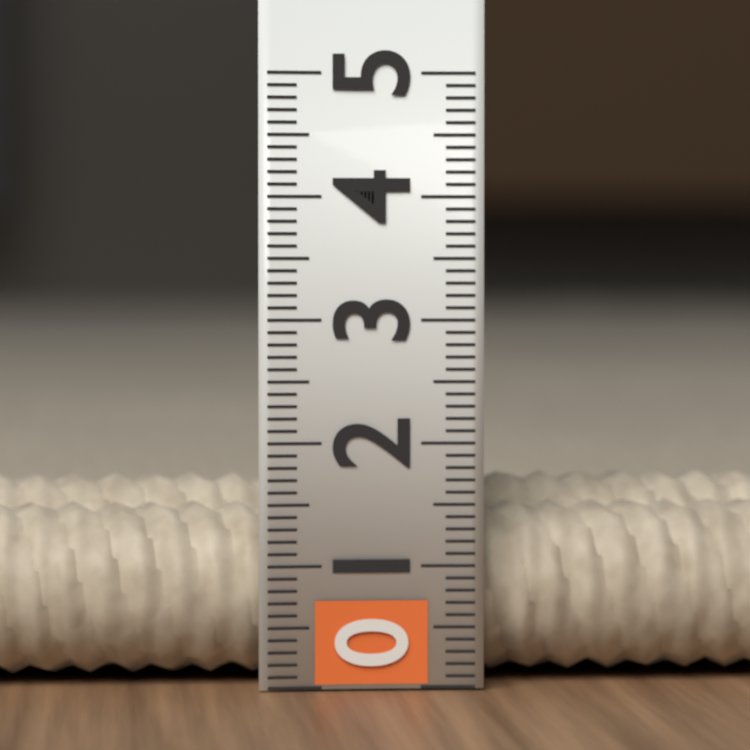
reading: 1.7 (no unit)
